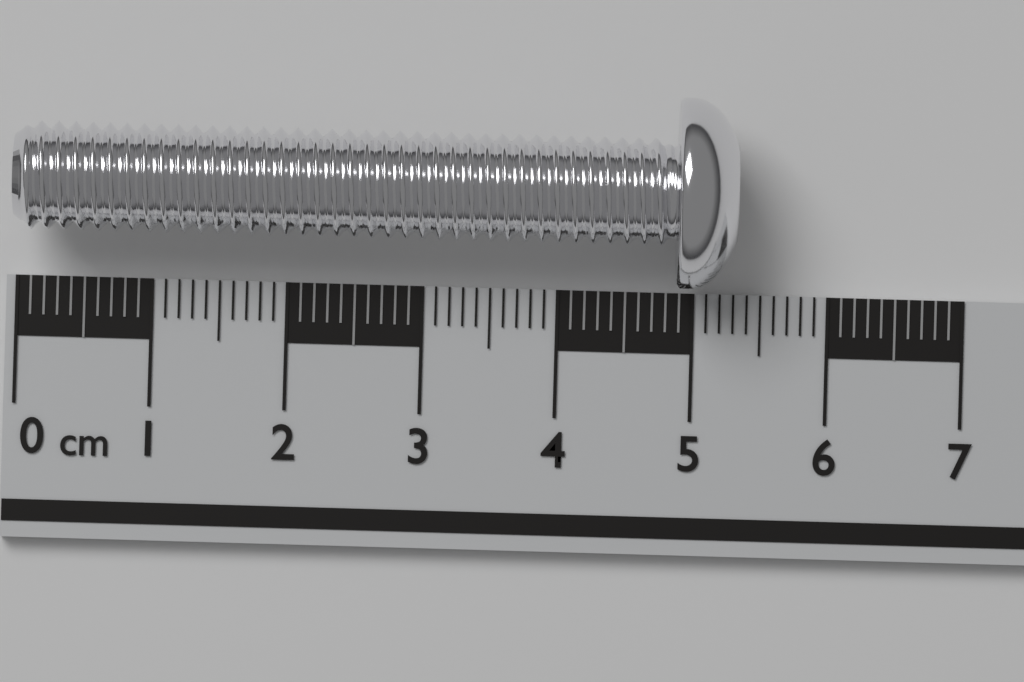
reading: 5.3 cm
